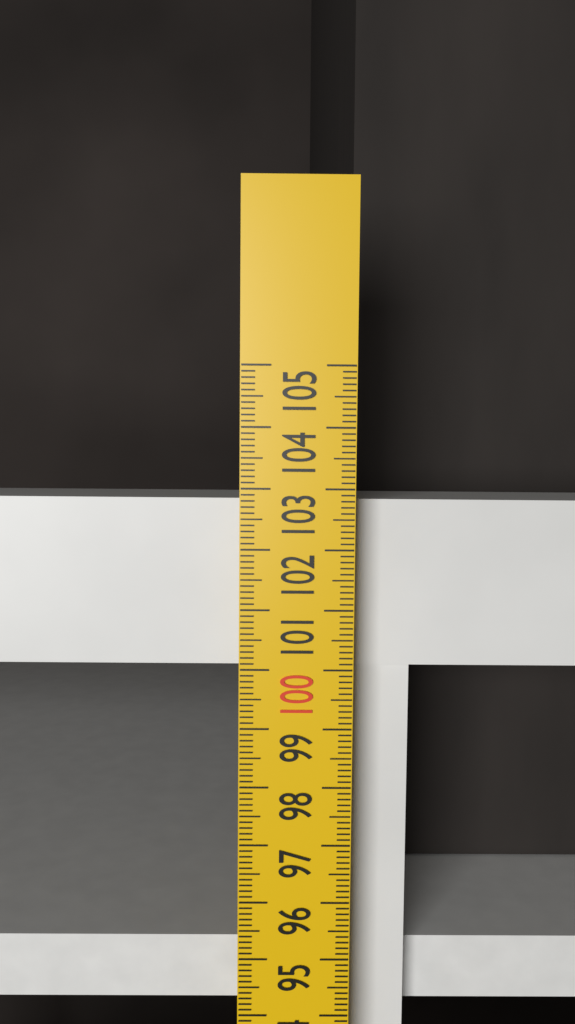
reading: 102.8 cm
